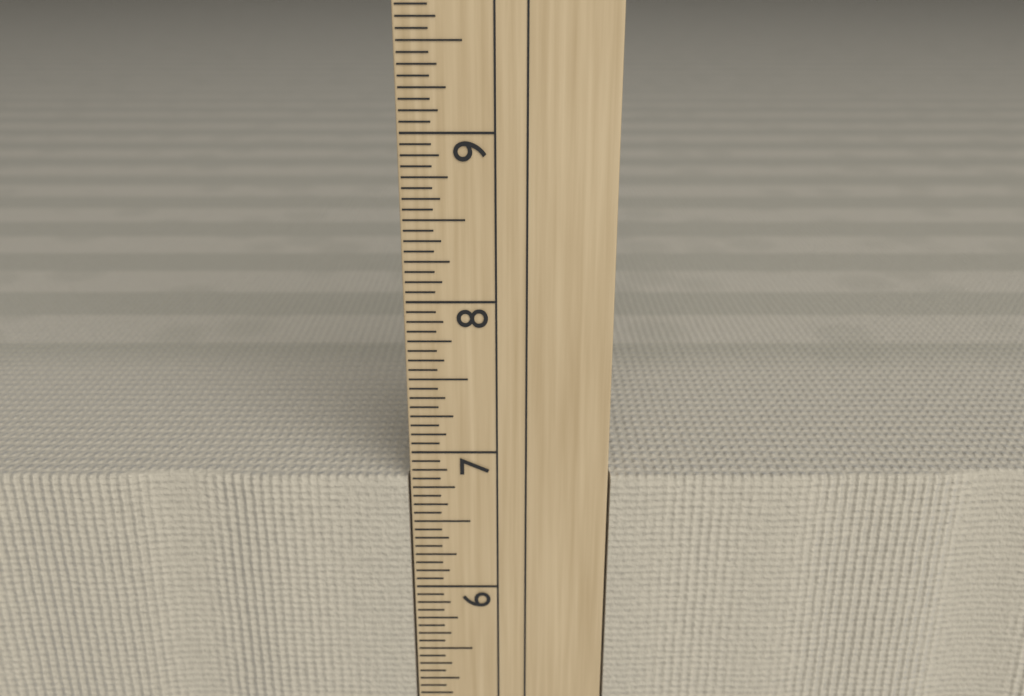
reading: 6.8125 in
